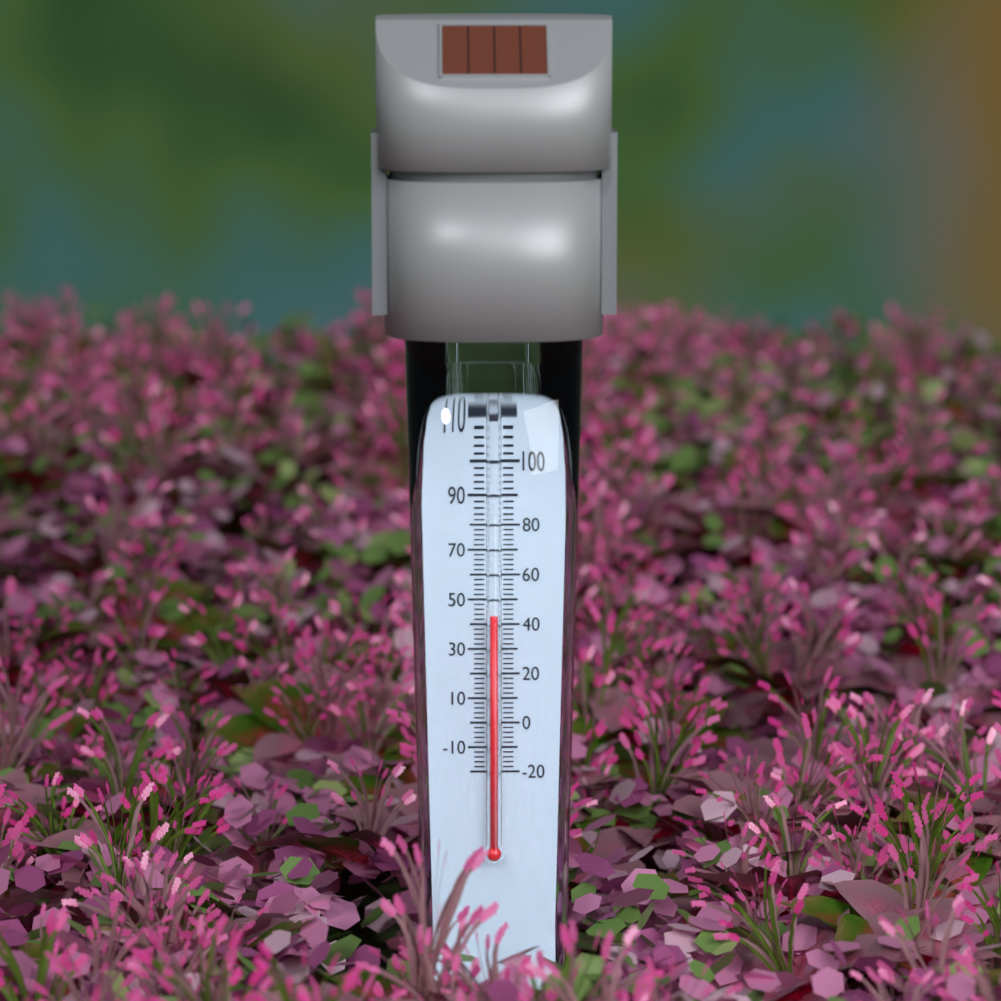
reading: 44 °F
